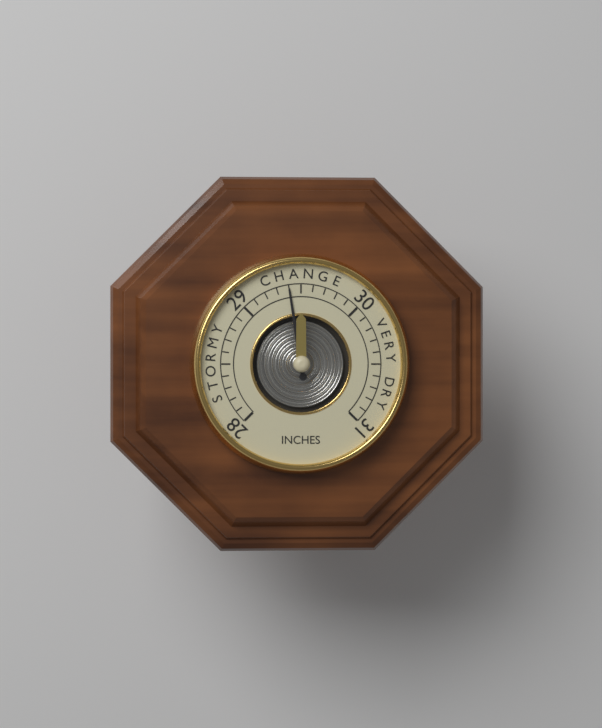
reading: 29.4 inches
